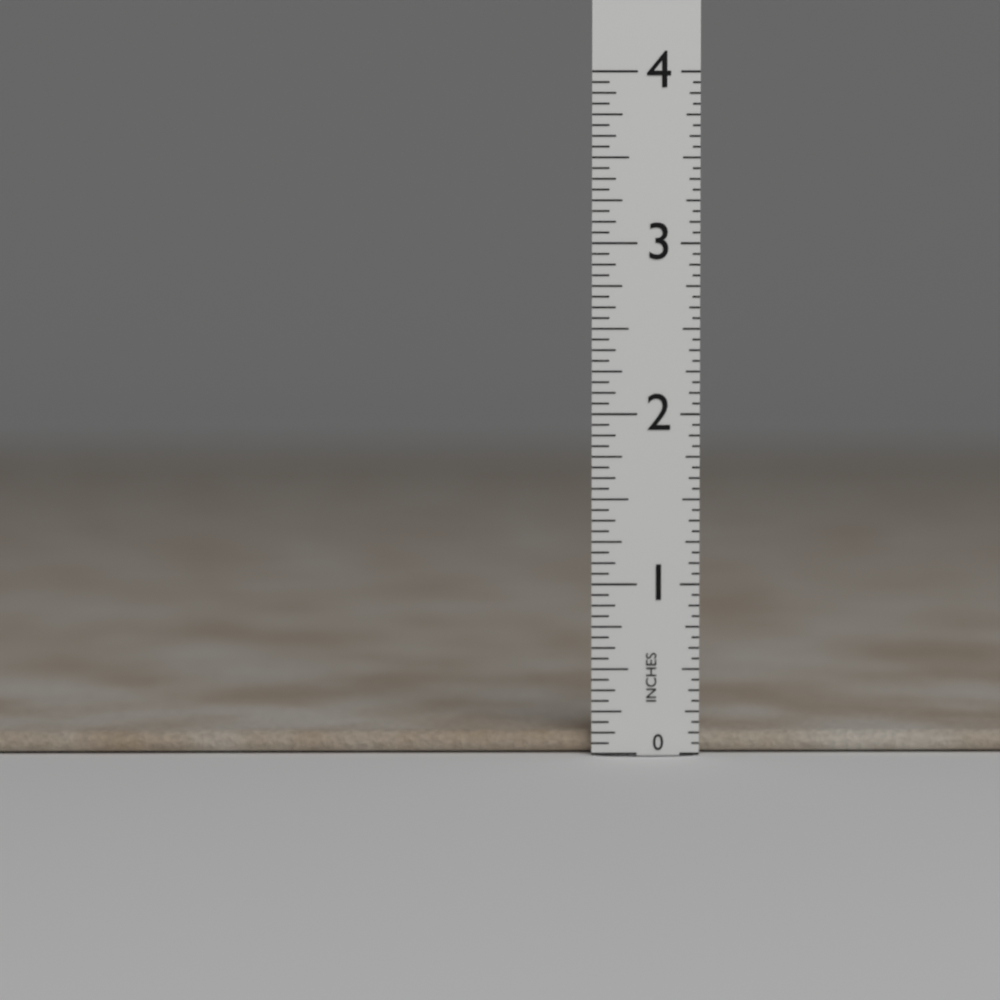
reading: 0.1250 in
